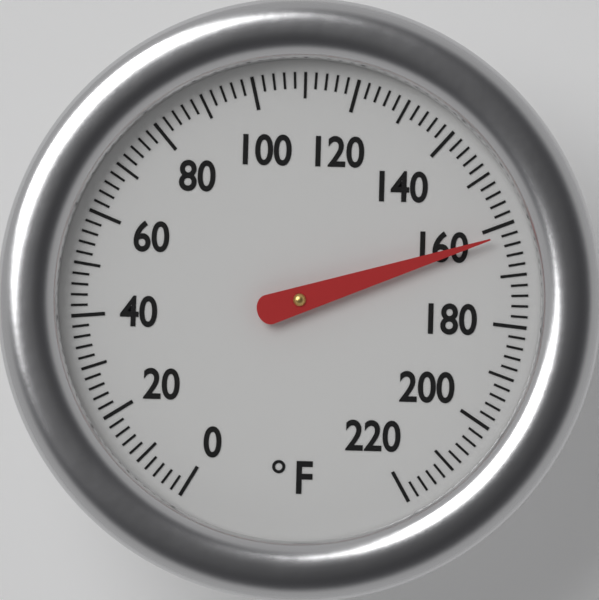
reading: 162 °F
